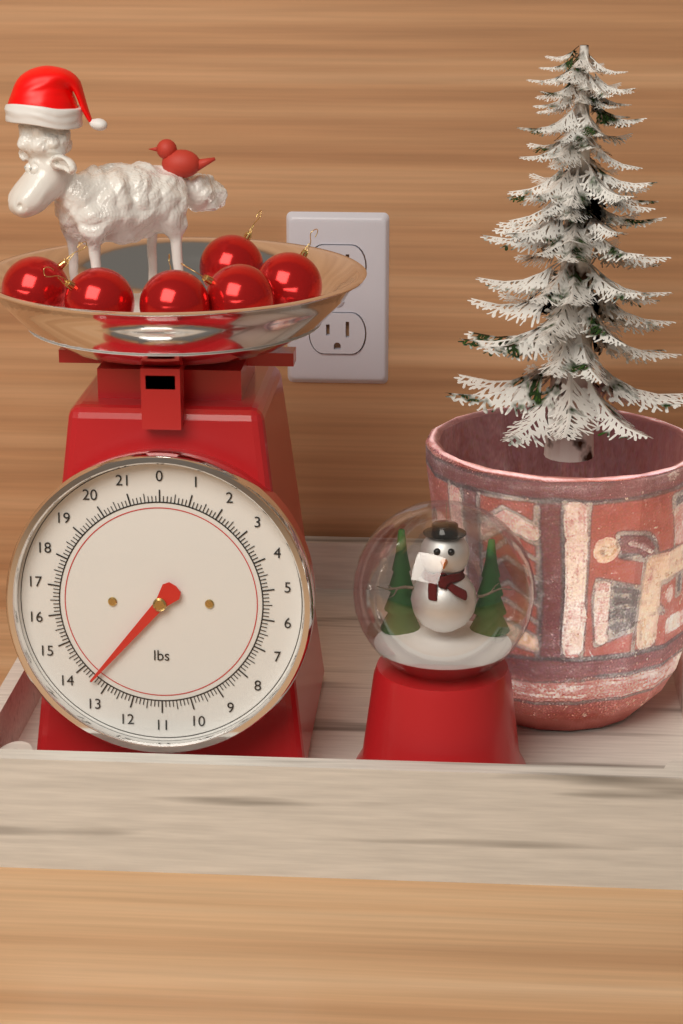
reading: 13.500 lbs
